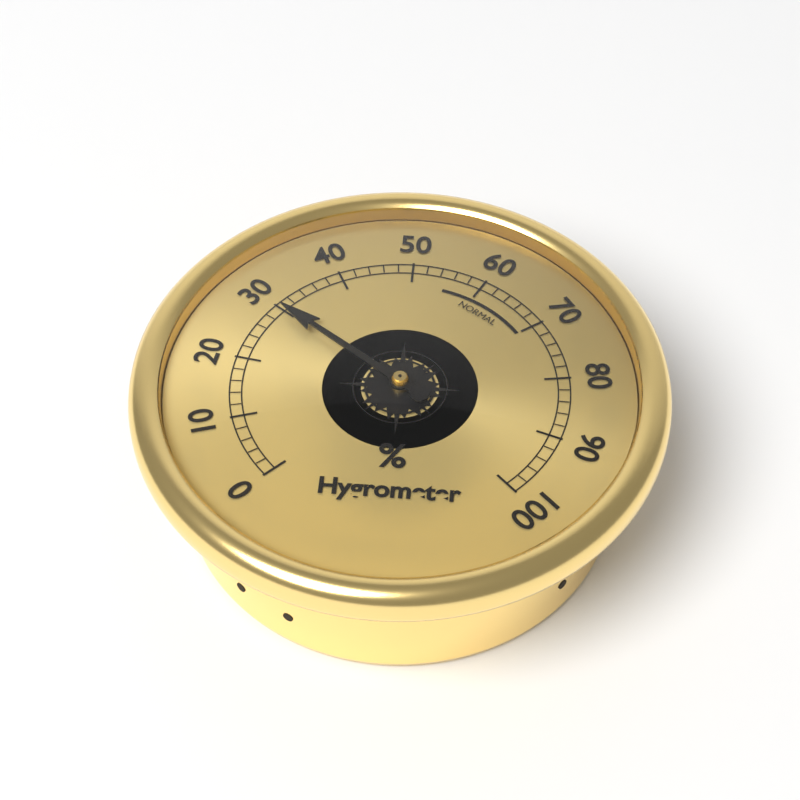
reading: 30 %
